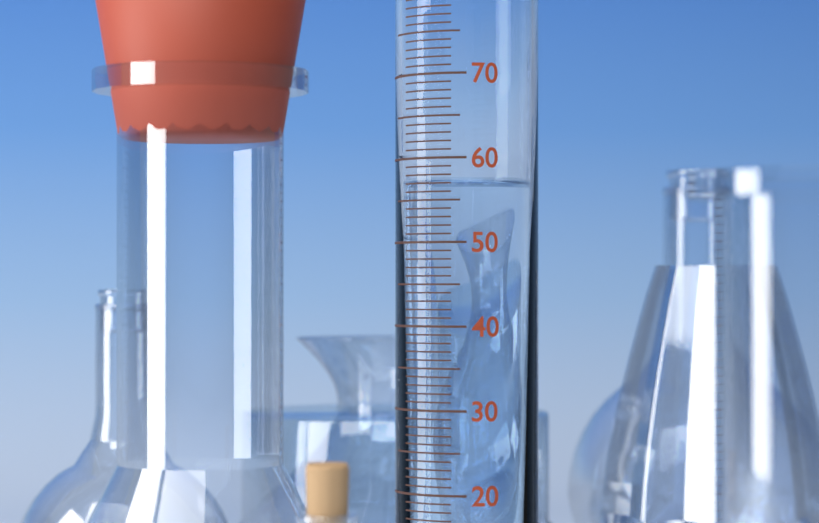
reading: 57 ml
